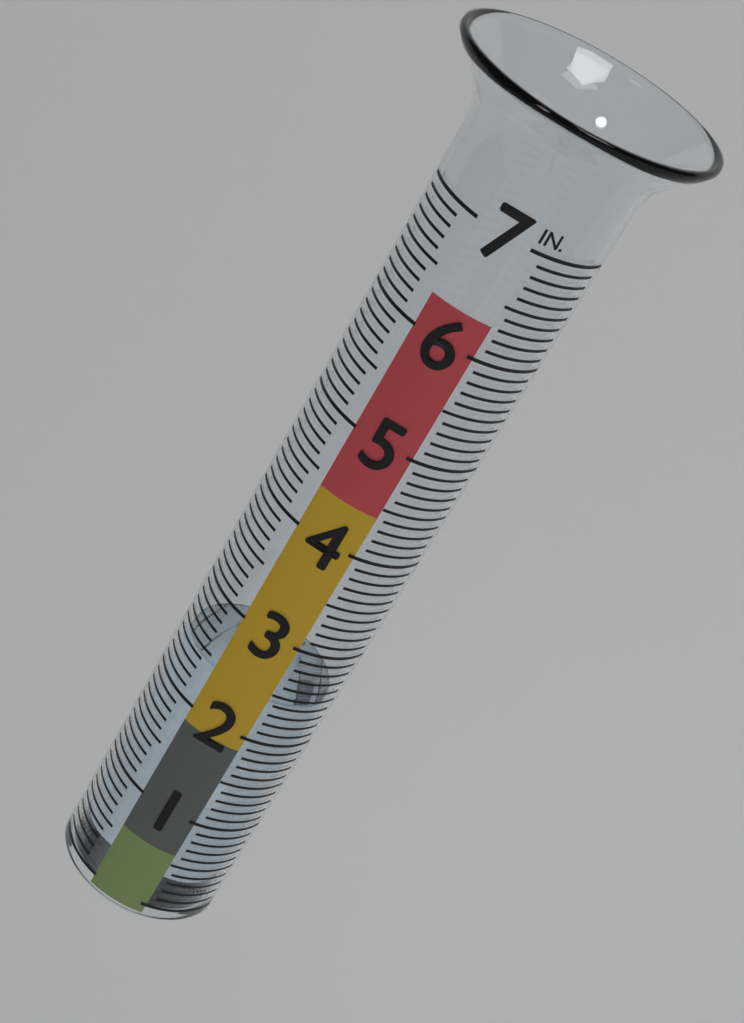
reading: 2.4 in
